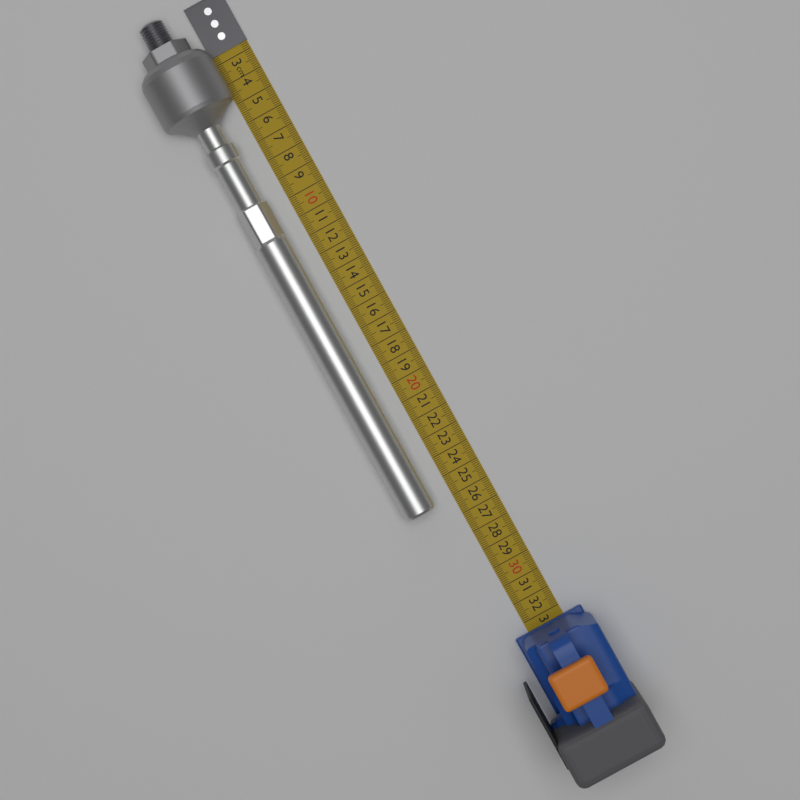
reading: 26.0 cm
